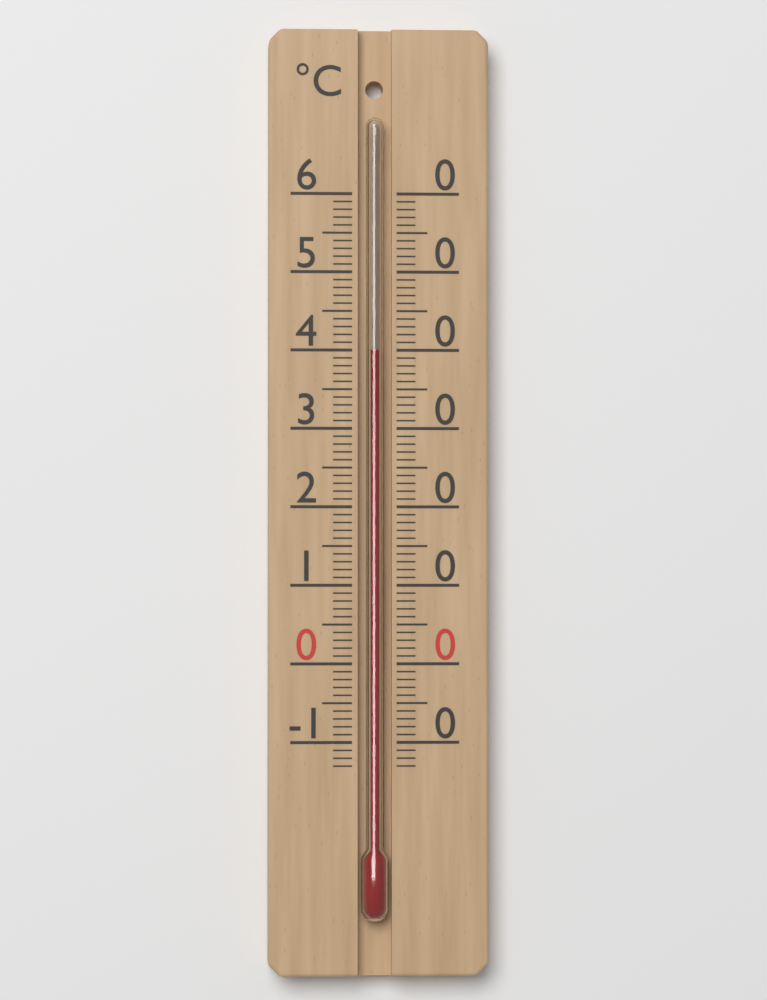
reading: 40 °C
